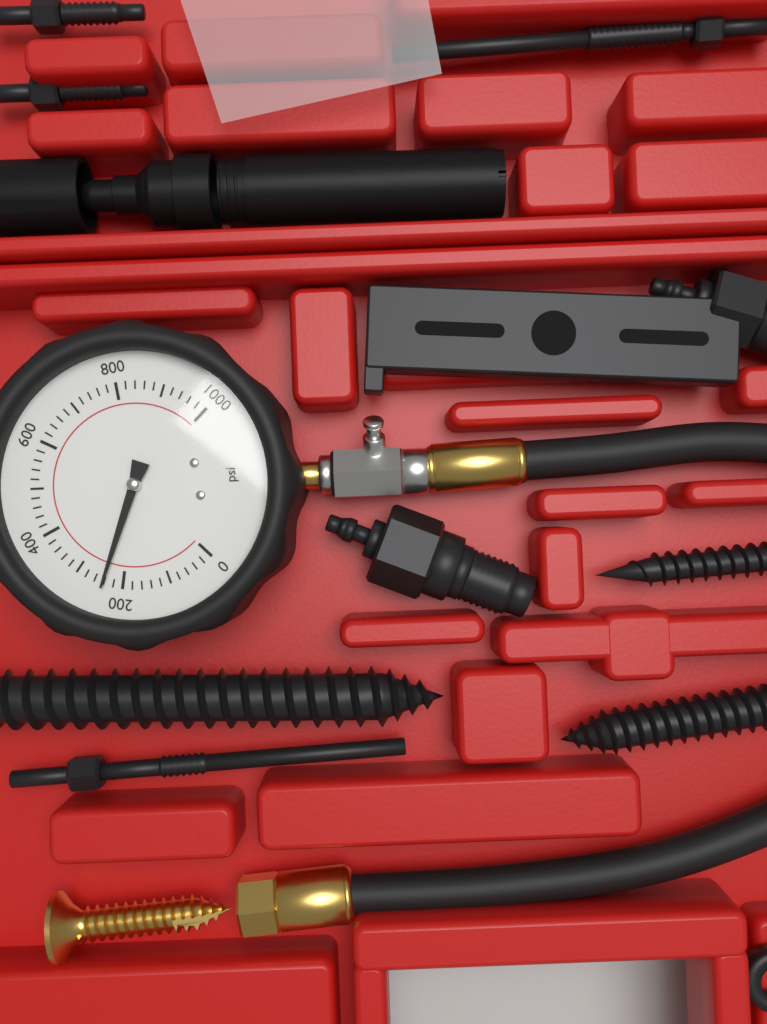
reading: 240 psi
